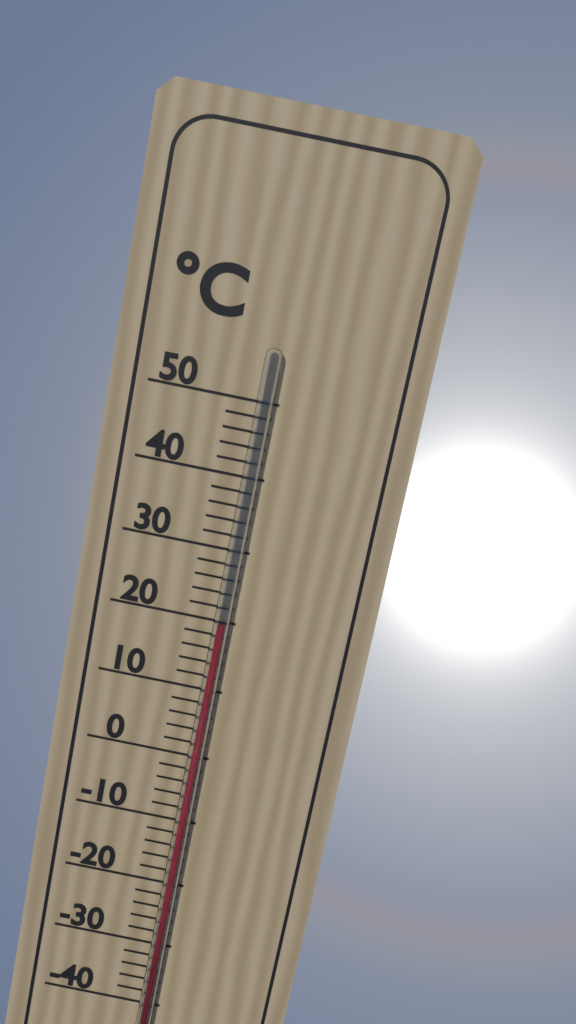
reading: 20 °C
